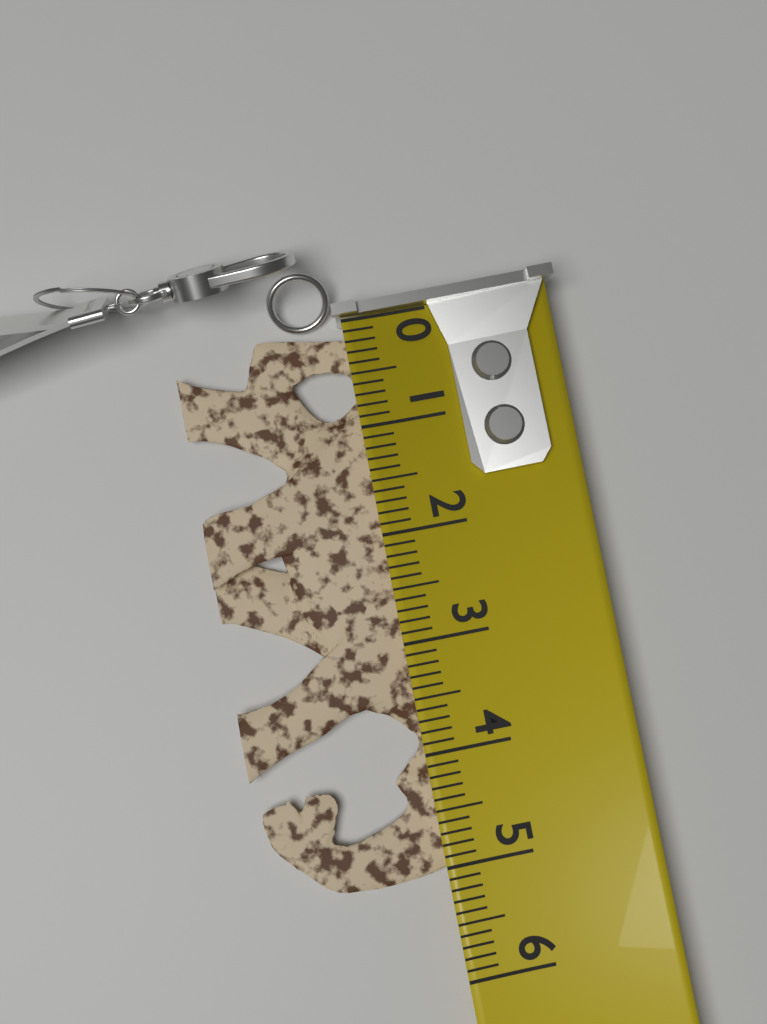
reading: 5.1 (no unit)
